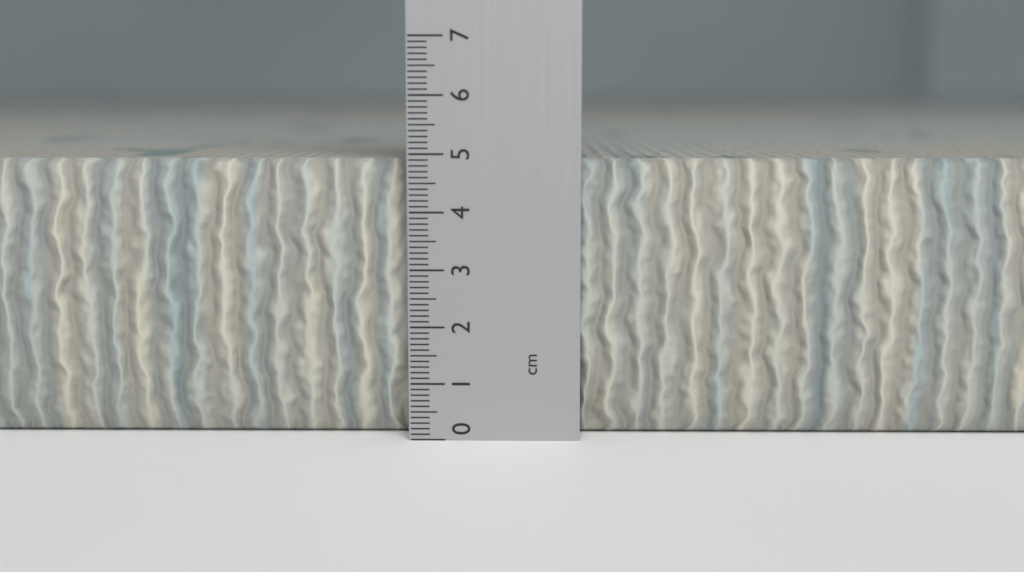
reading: 4.9 cm
